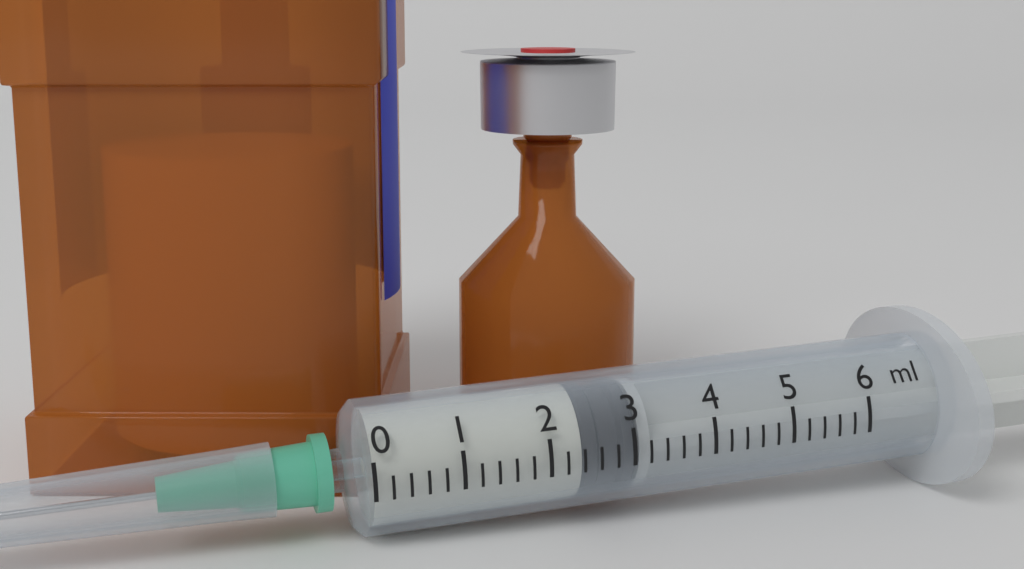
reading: 2.4 ml
